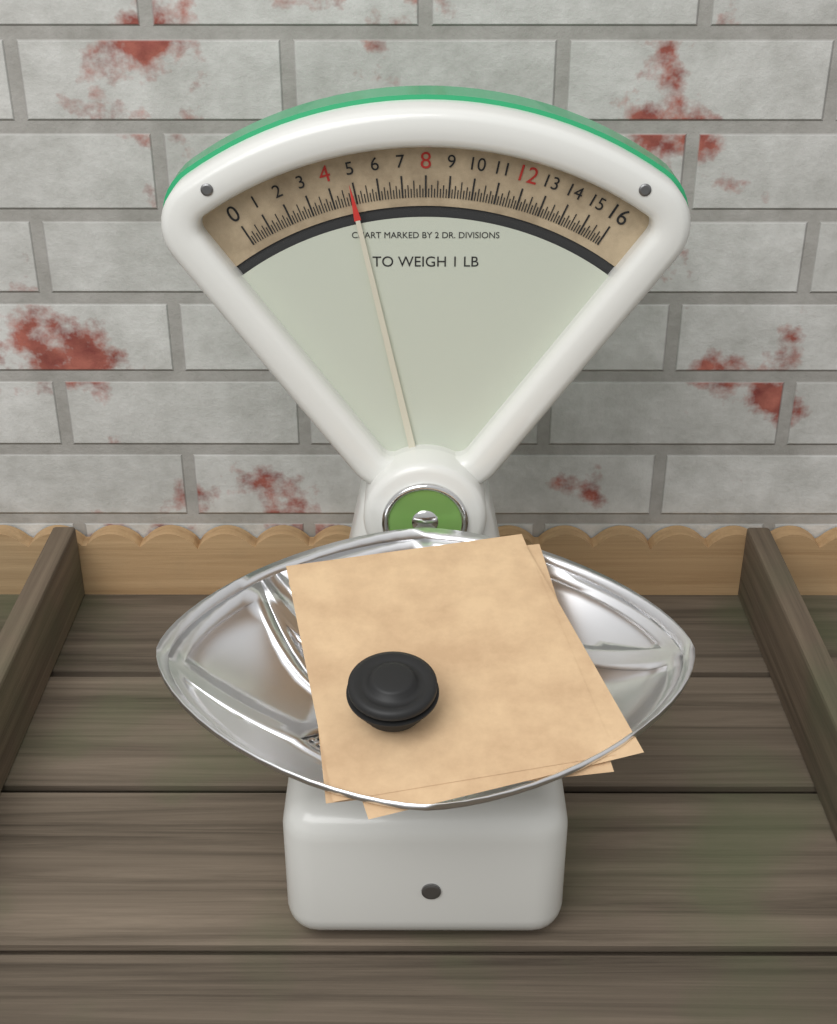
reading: 4.875 oz
